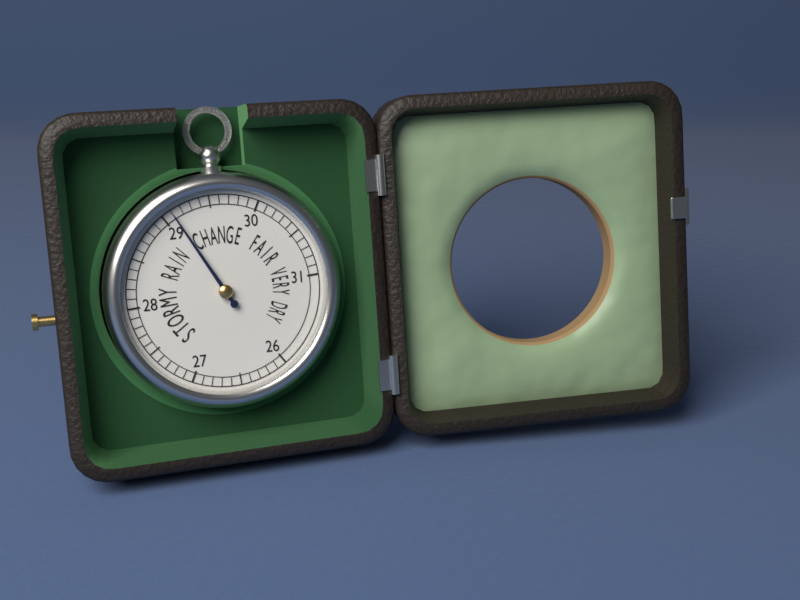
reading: 29.1 (no unit)
